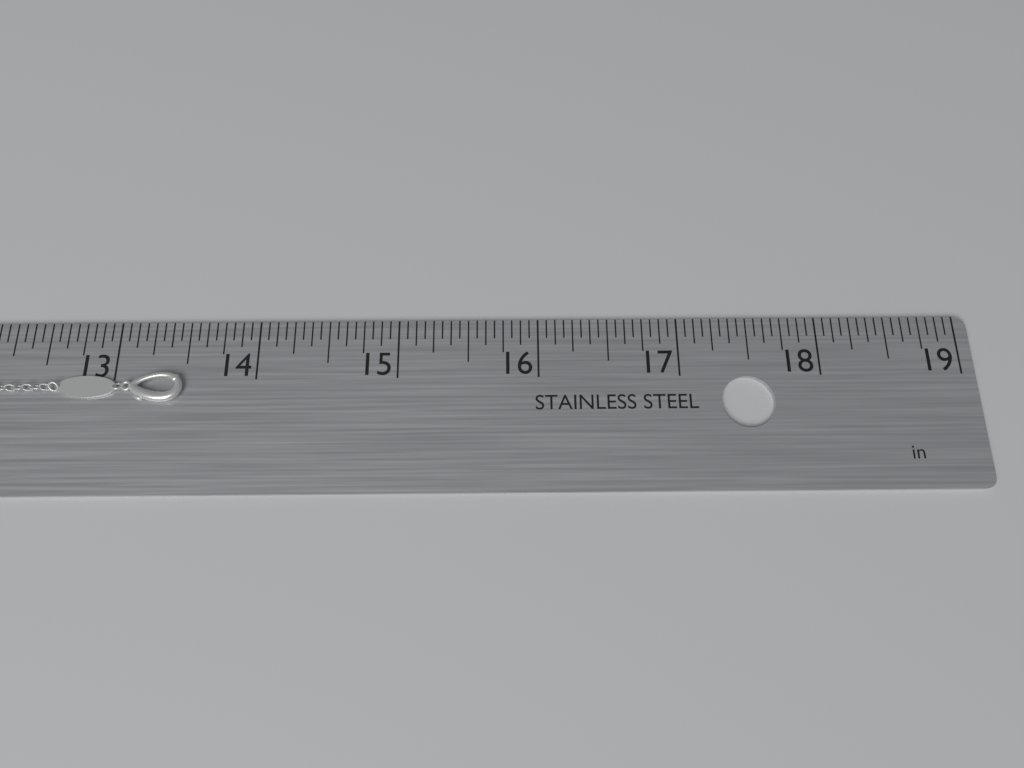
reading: 13.5000 in
